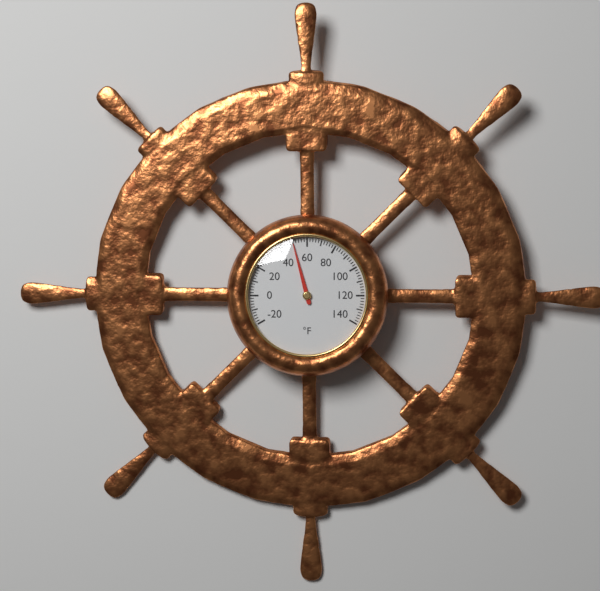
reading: 50 °F
